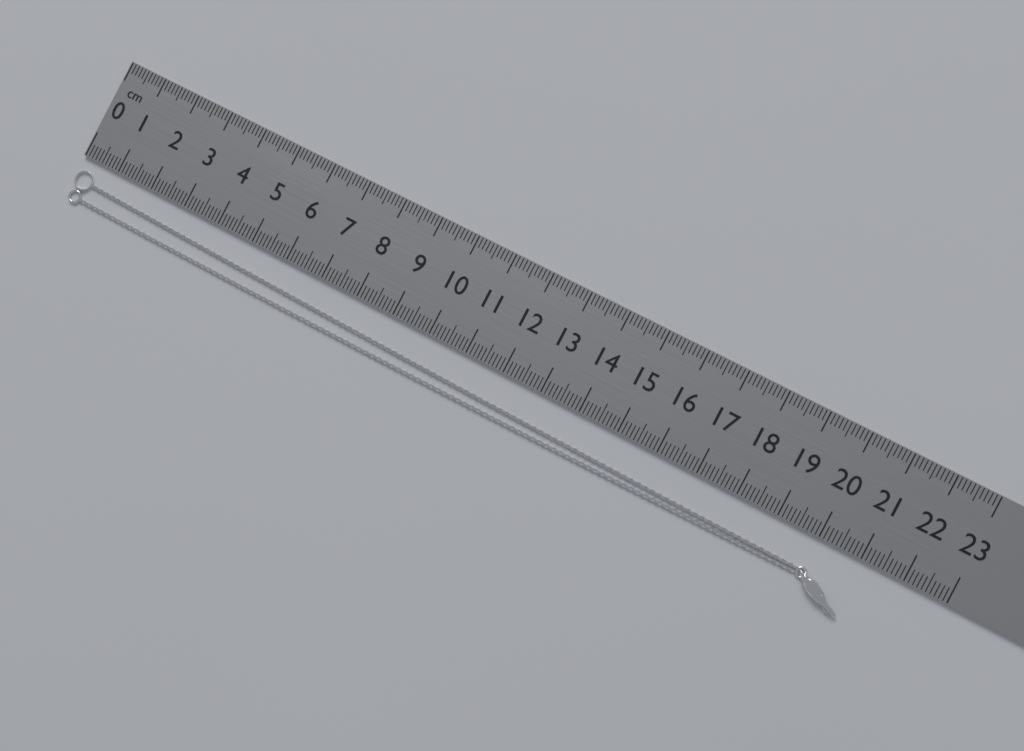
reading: 21.1 cm
